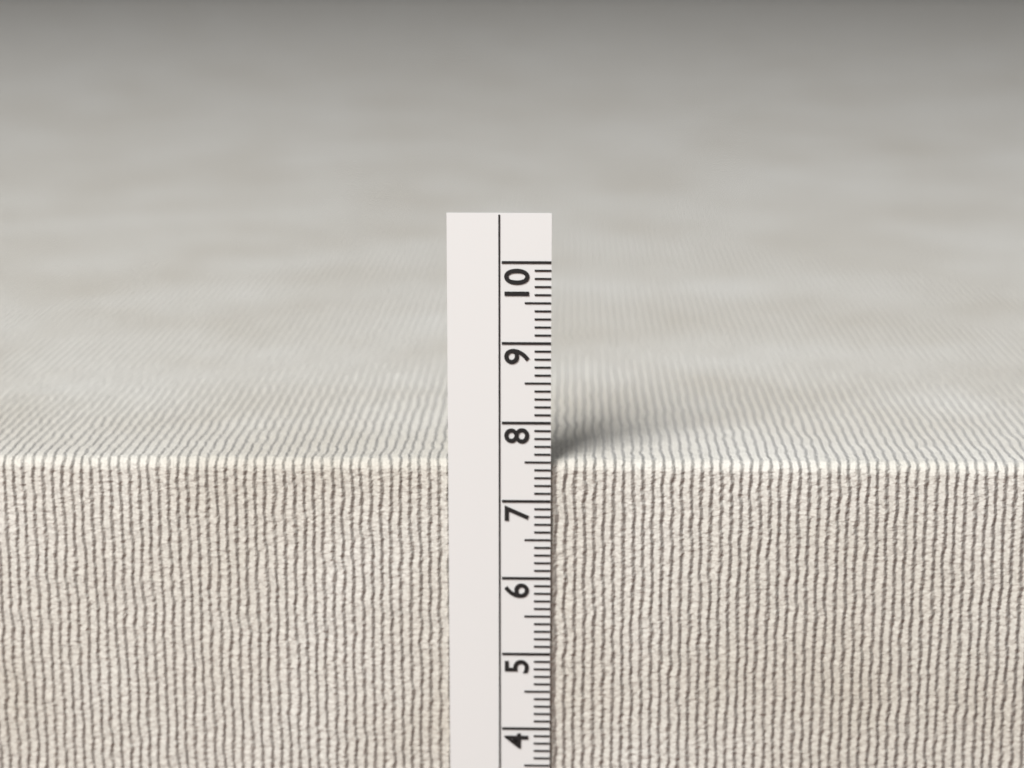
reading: 7.5 cm
